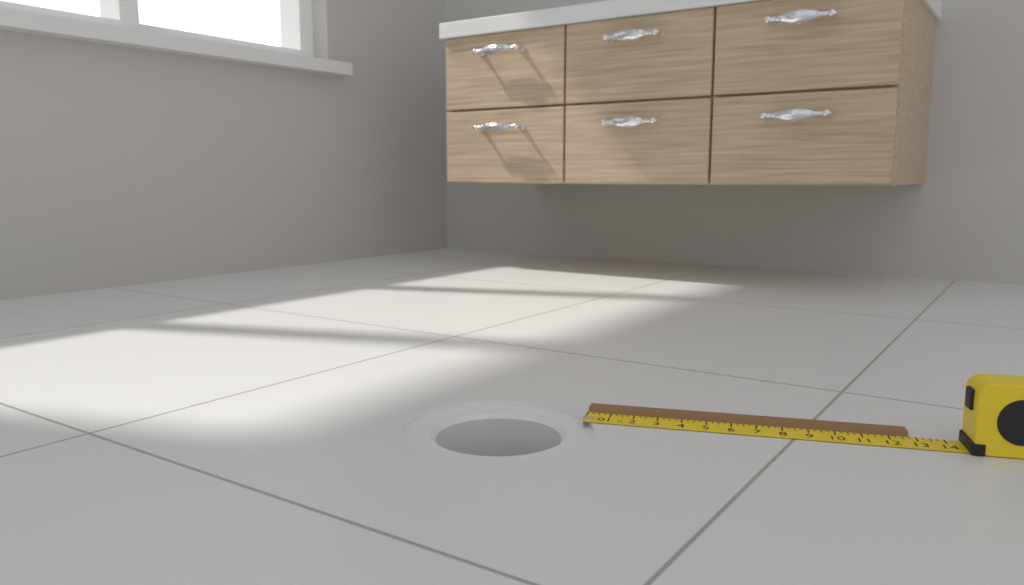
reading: 12.75 in
